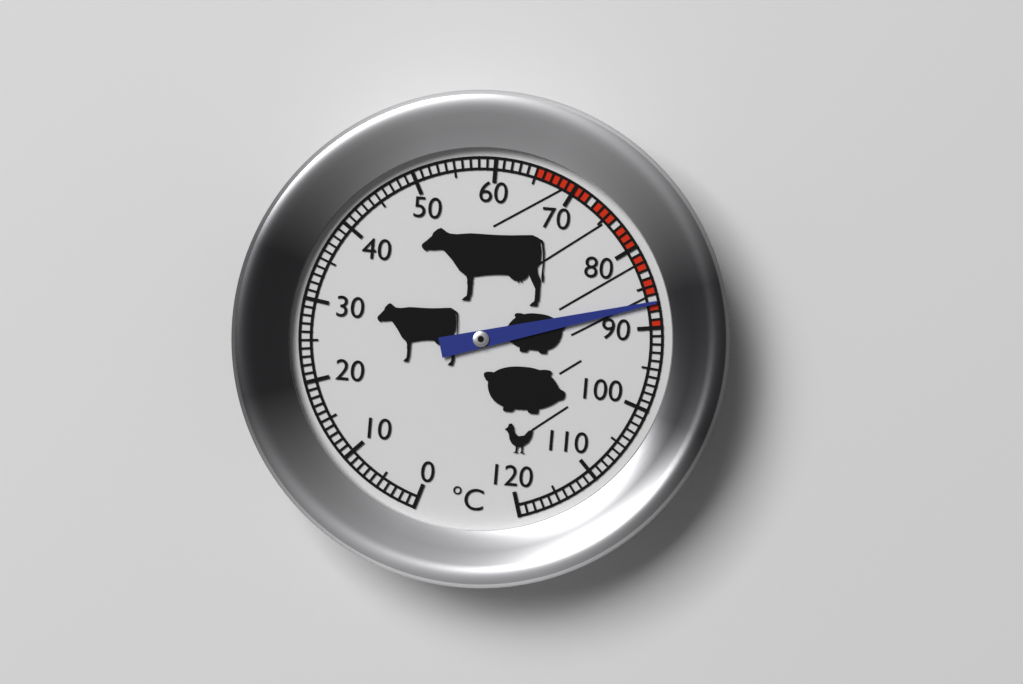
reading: 87 °C
